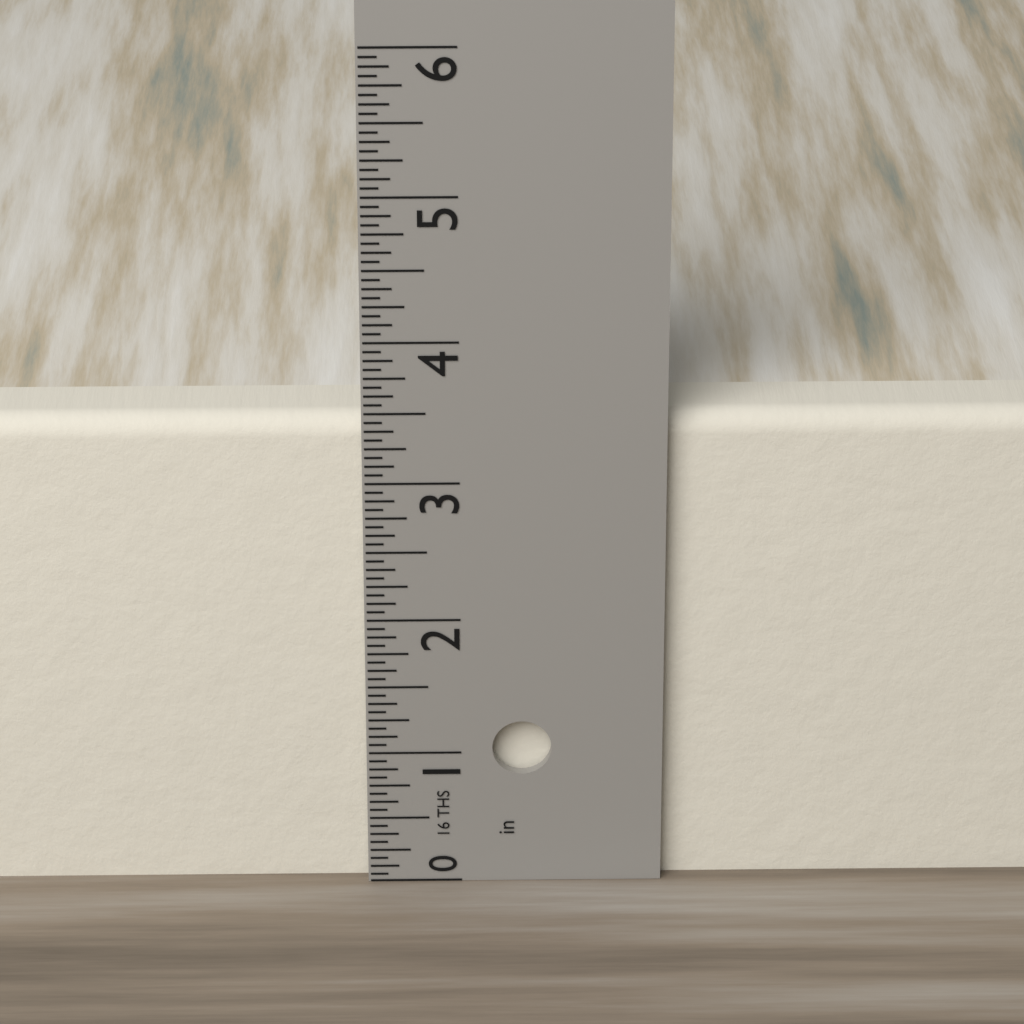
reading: 3.4375 in
